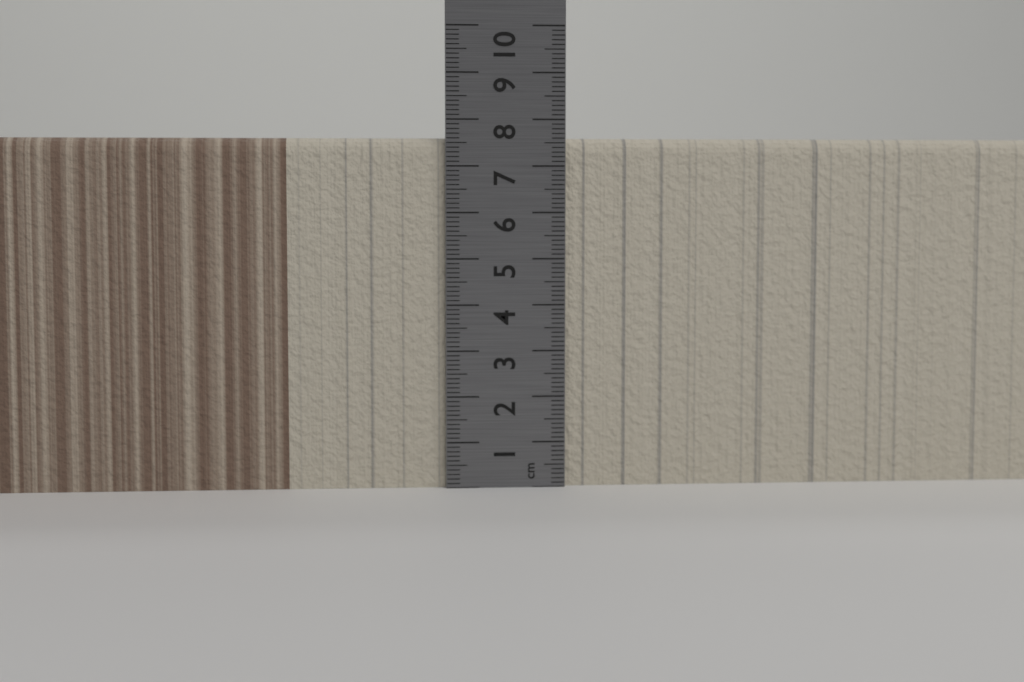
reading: 7.6 cm
